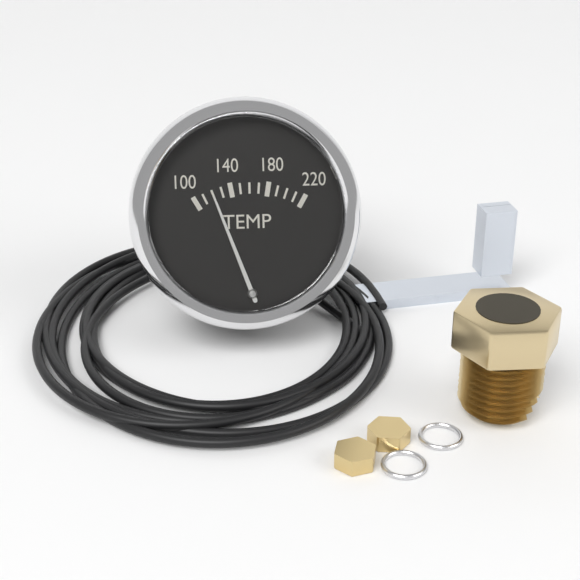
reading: 120 (no unit)
